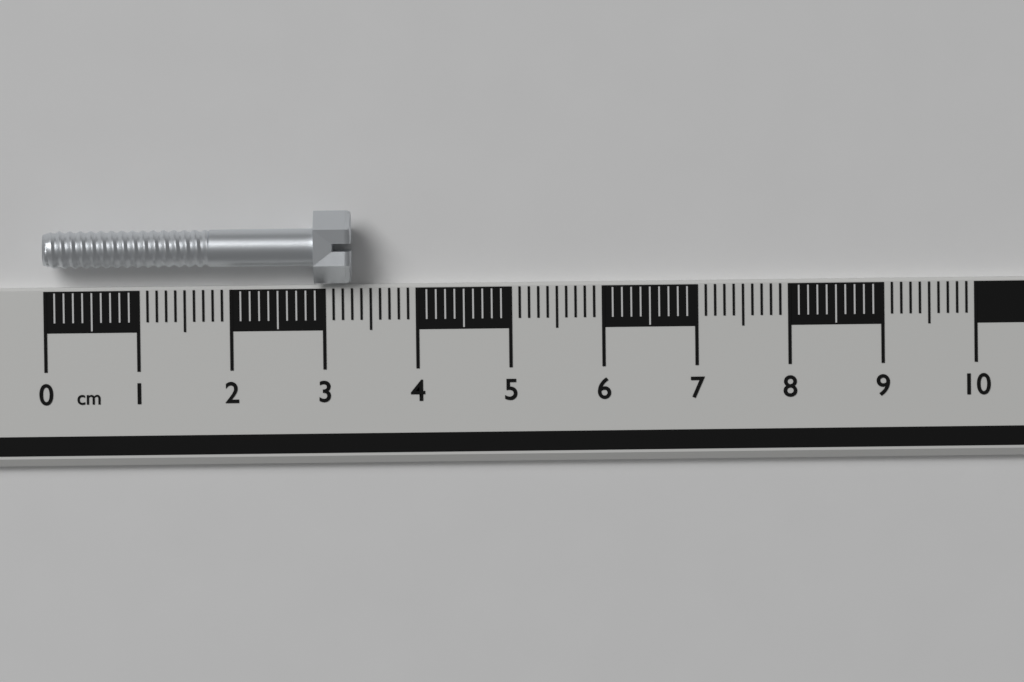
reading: 3.3 cm
